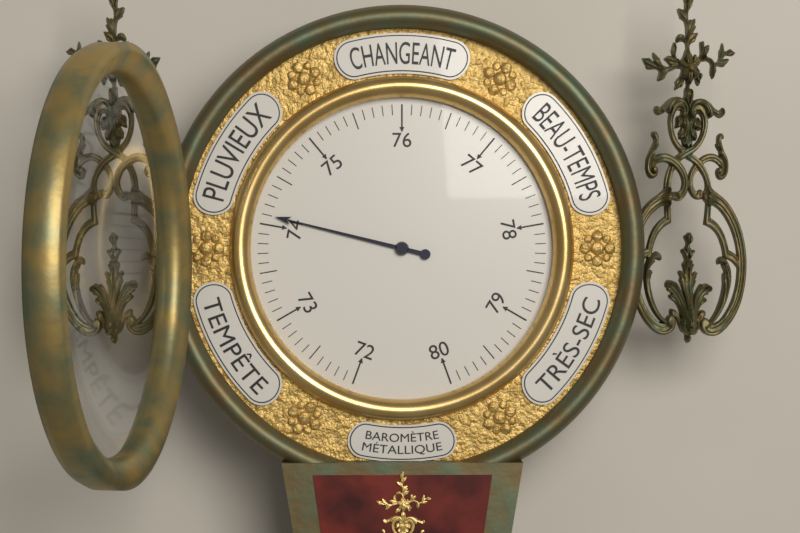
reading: 74.1 (no unit)
